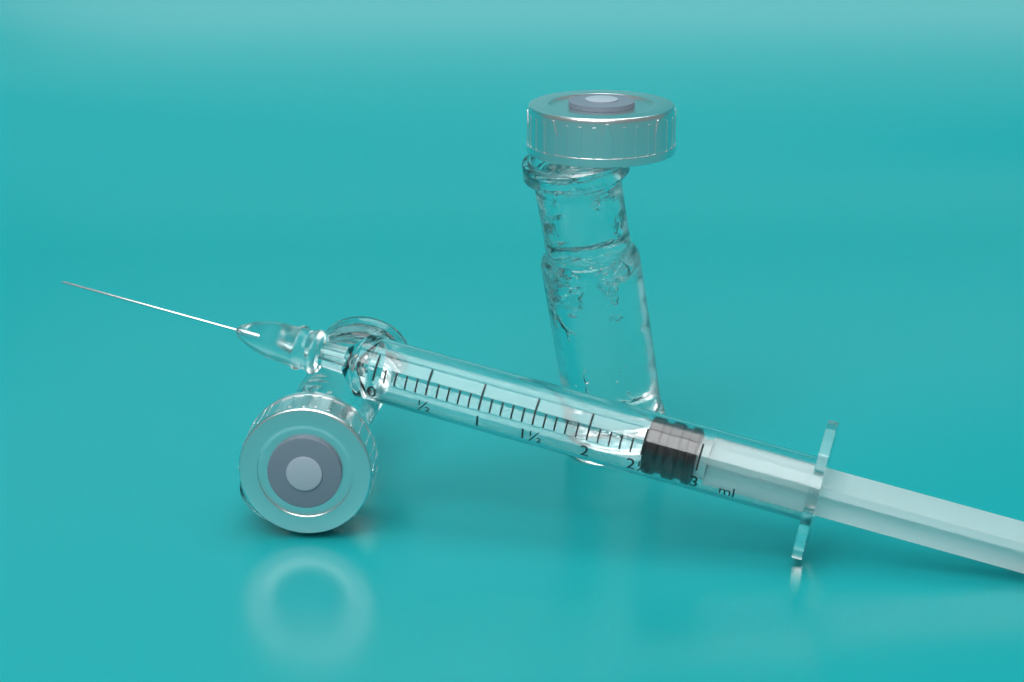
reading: 2.5 ml
